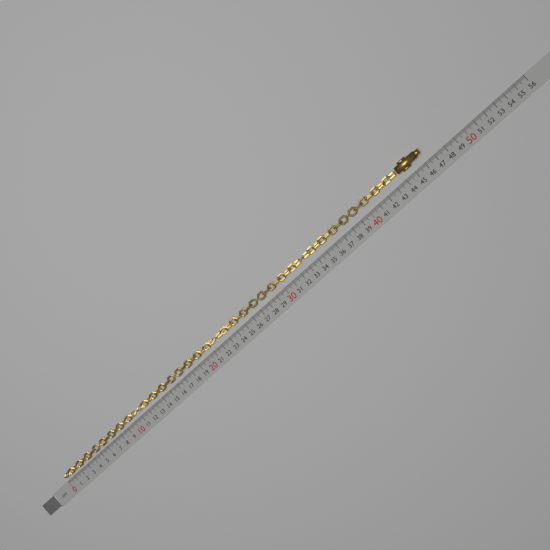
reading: 46.3 cm
